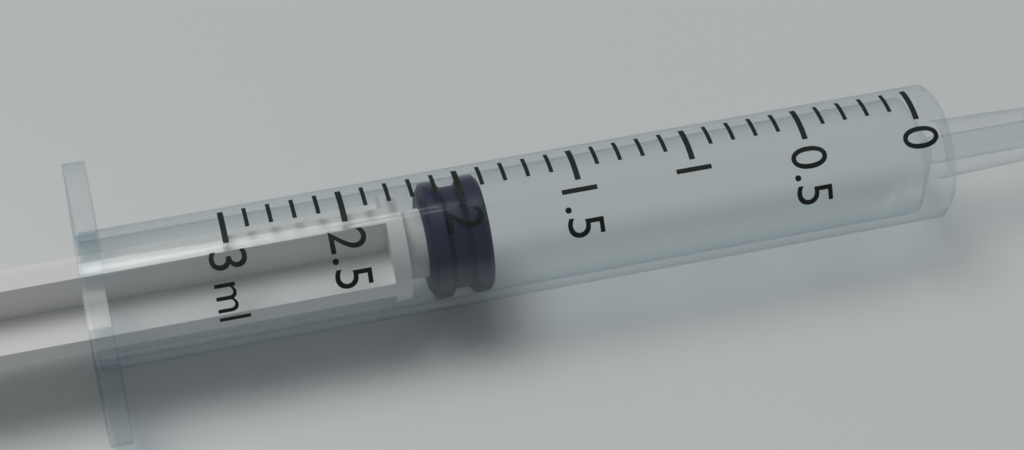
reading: 1.9 ml
